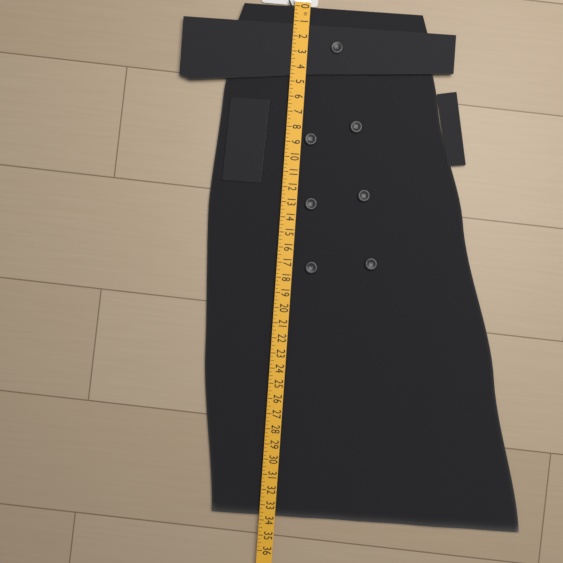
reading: 33.75 in
